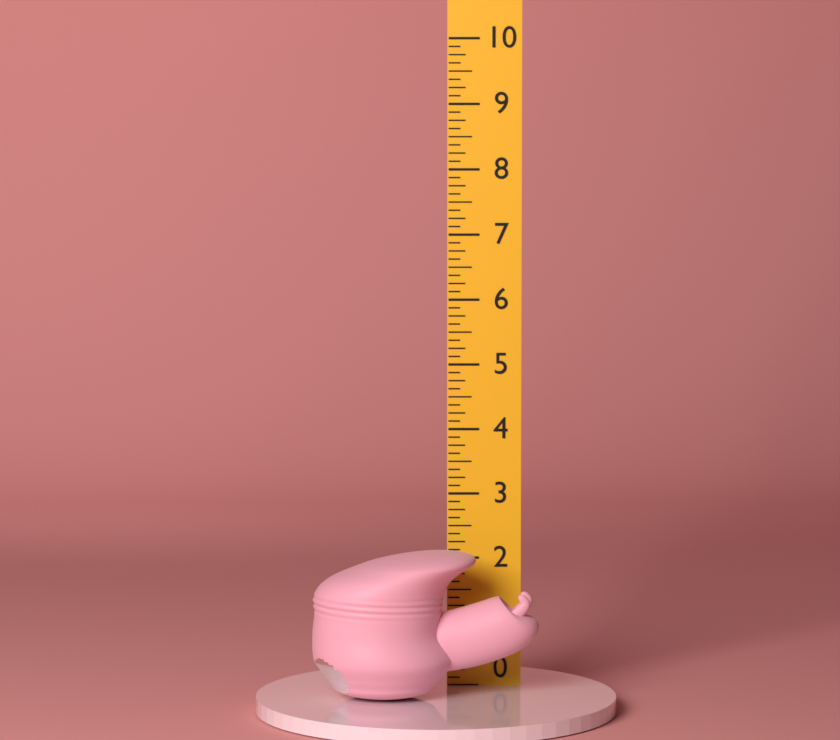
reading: 2.250 in
